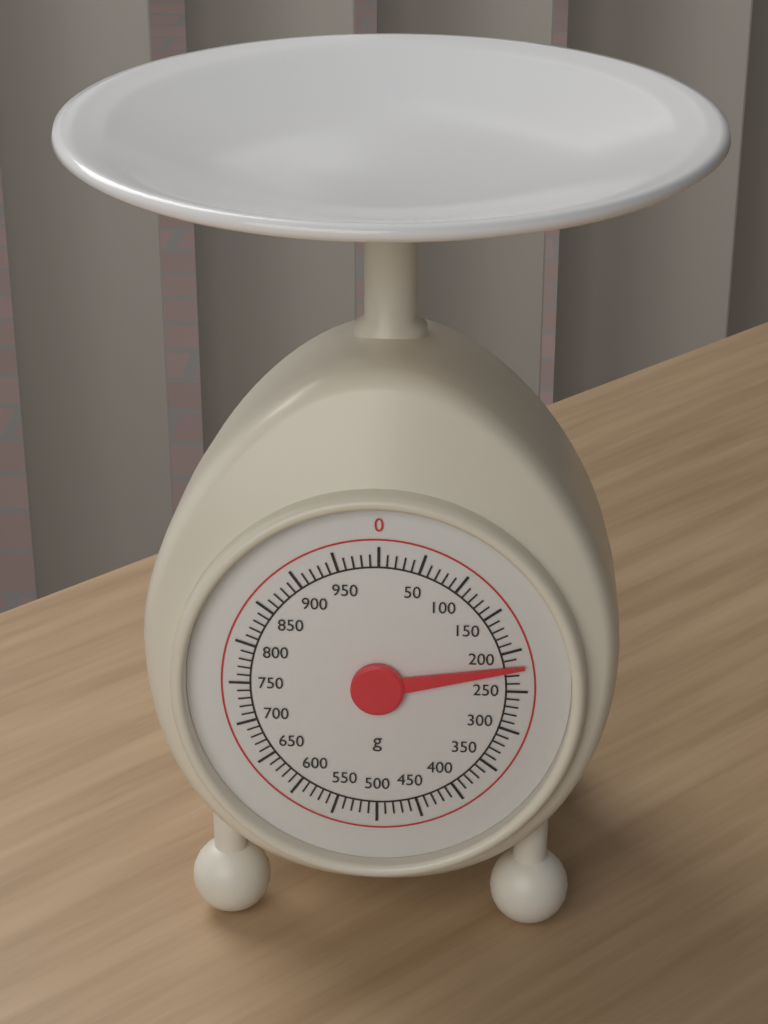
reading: 220 g
